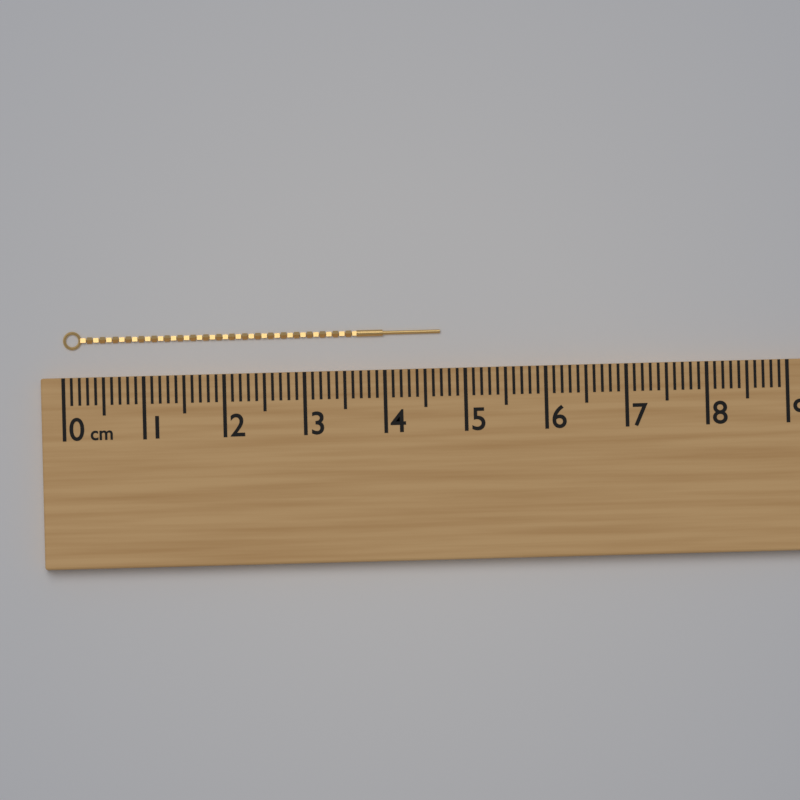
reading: 4.7 cm
